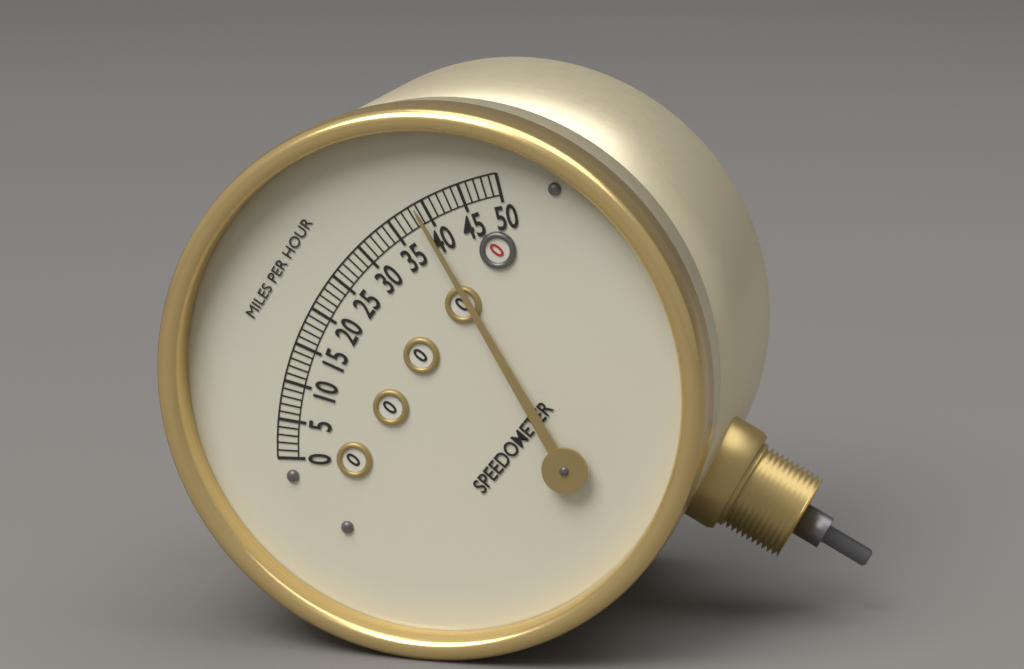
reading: 39 mph
